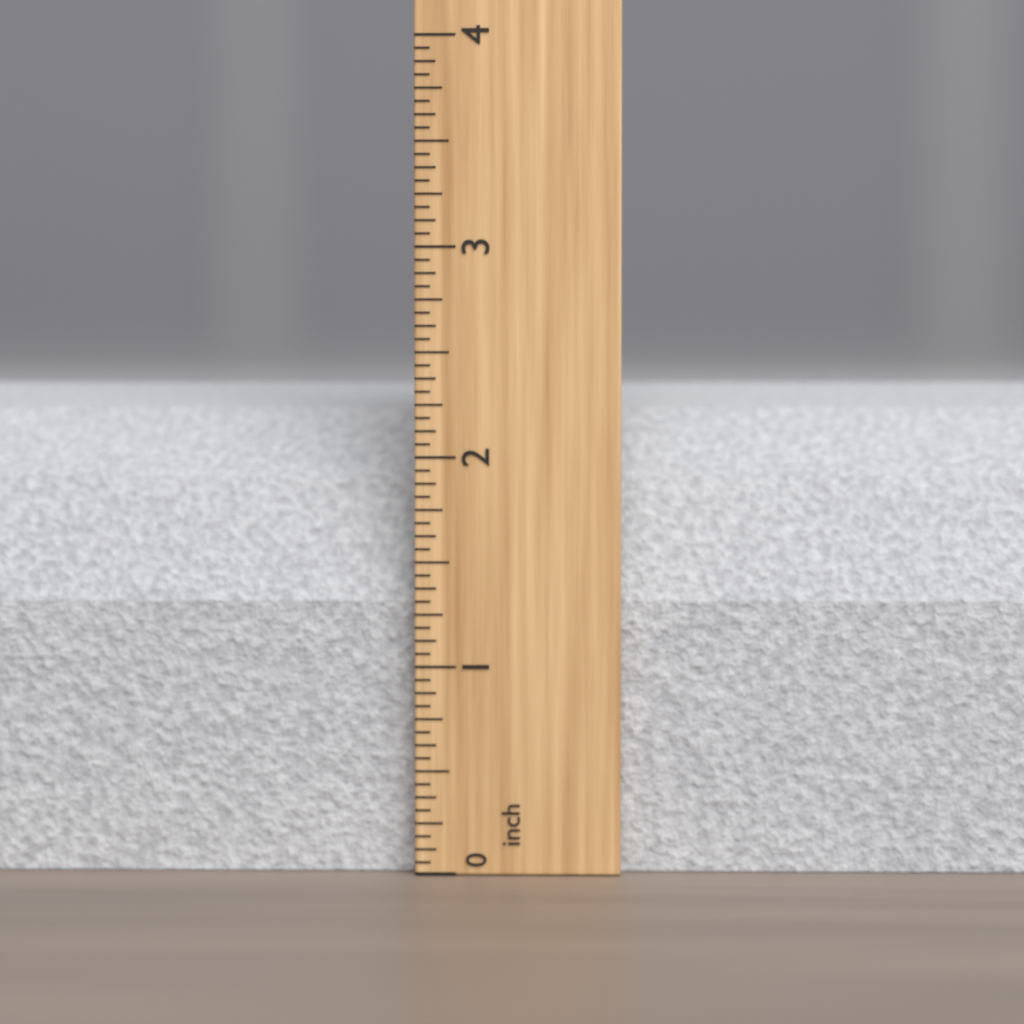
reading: 2.3750 inch
